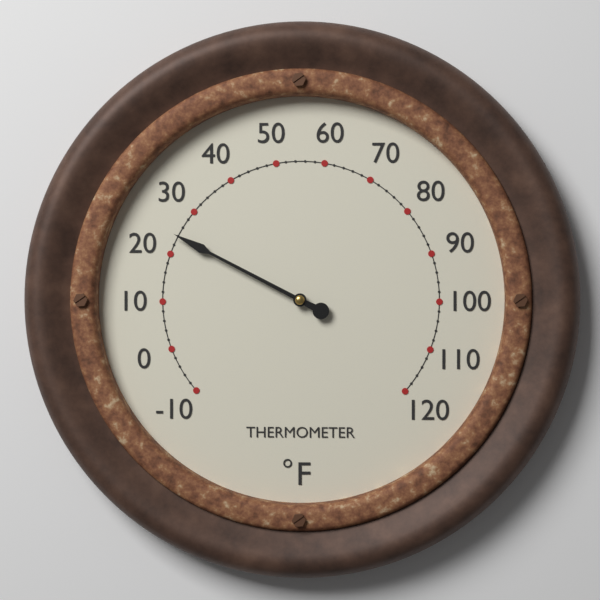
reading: 24 °F
